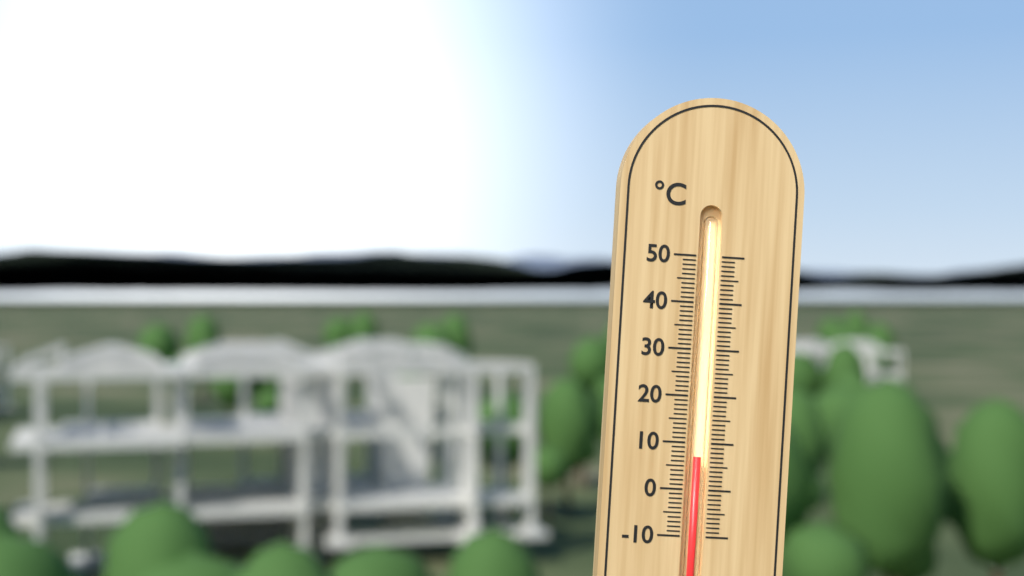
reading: 7 °C
